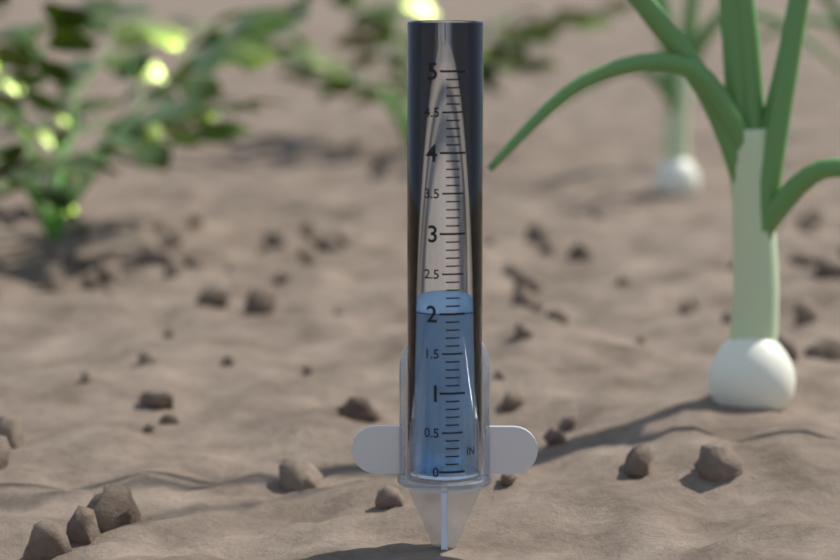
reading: 2.0 in
